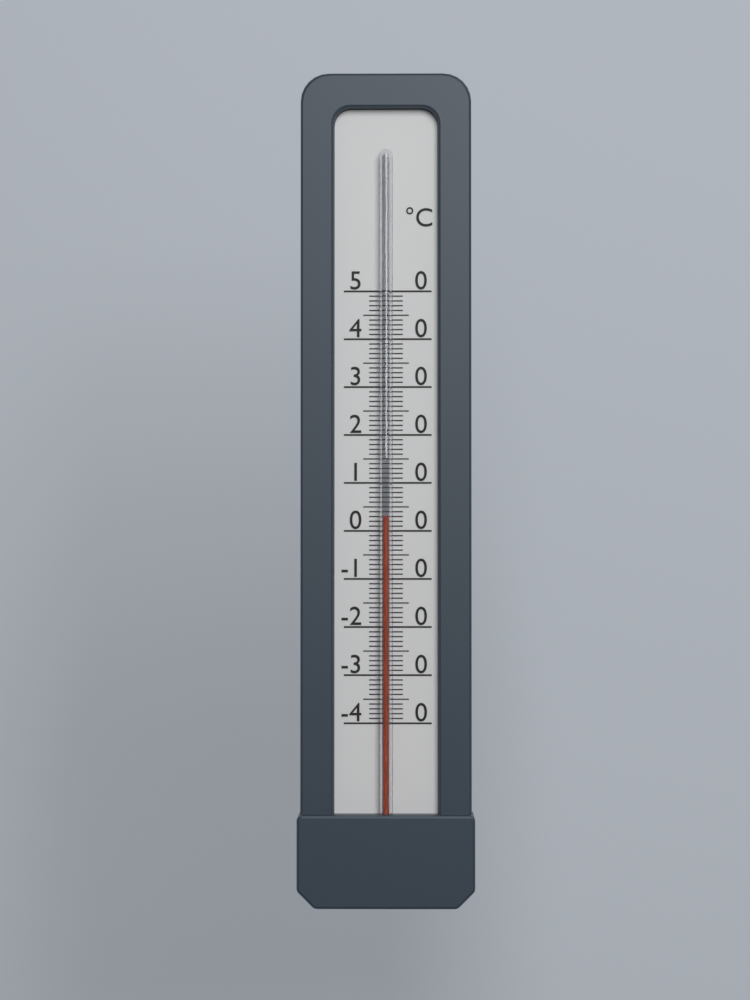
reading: 3 °C
